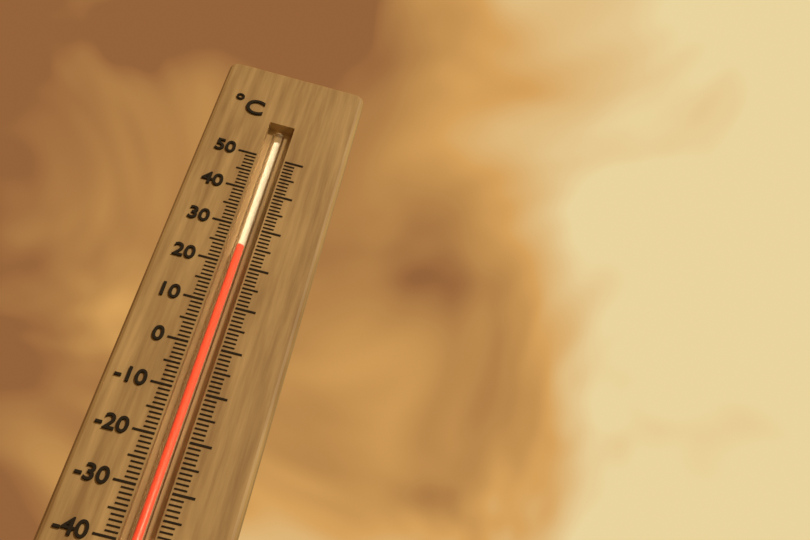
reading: 25 °C
